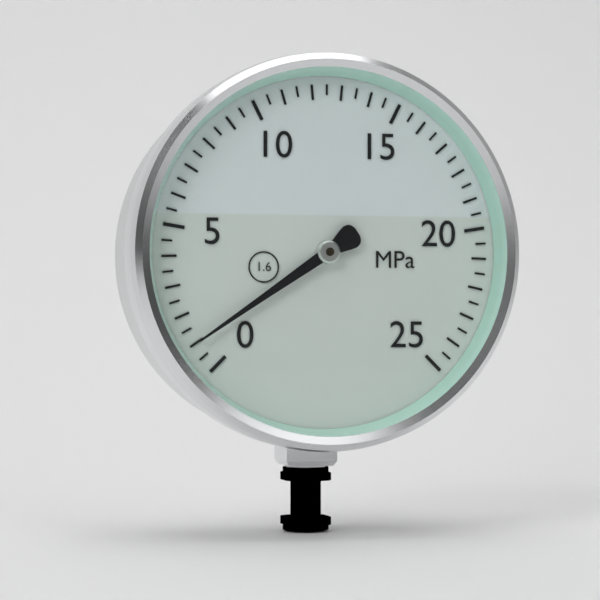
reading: 1.0 MPa
